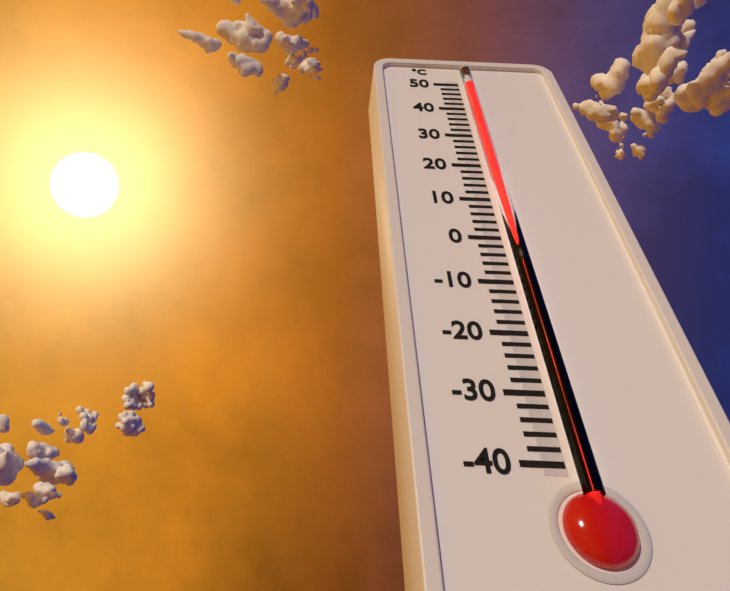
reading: 48 °C
